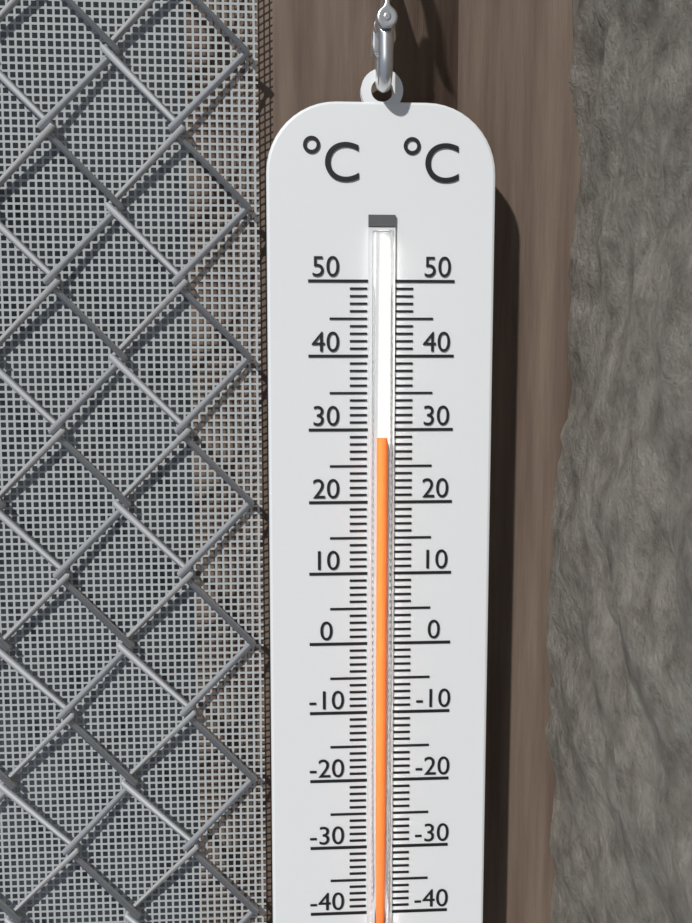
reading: 29 °C
